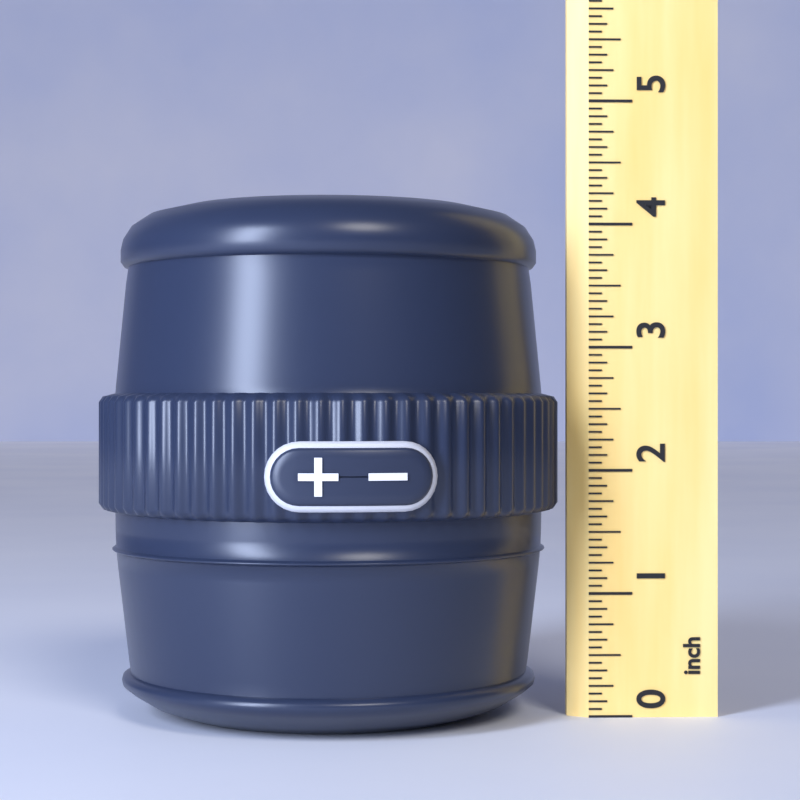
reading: 4.2000 inch
